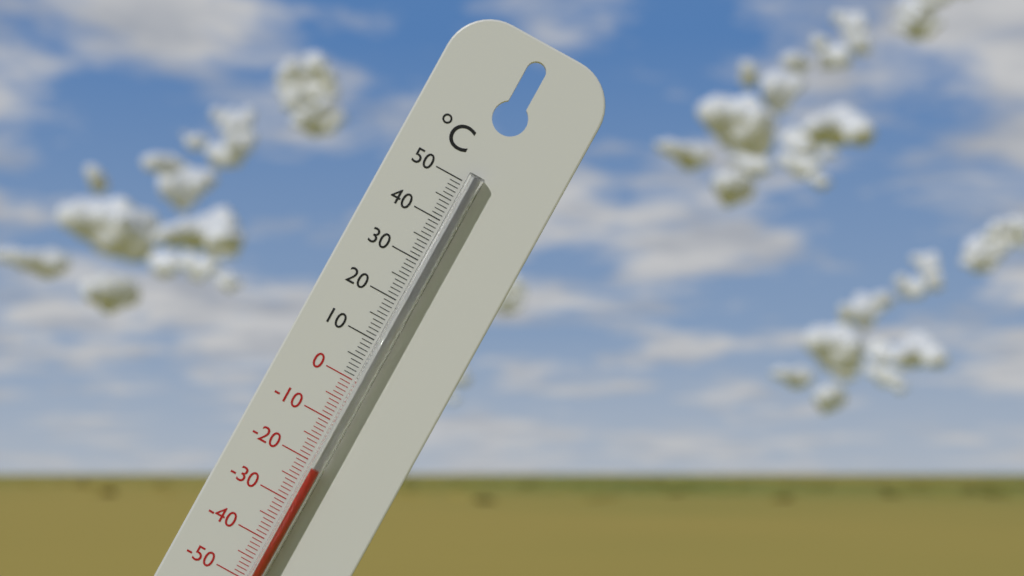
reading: -21 °C
